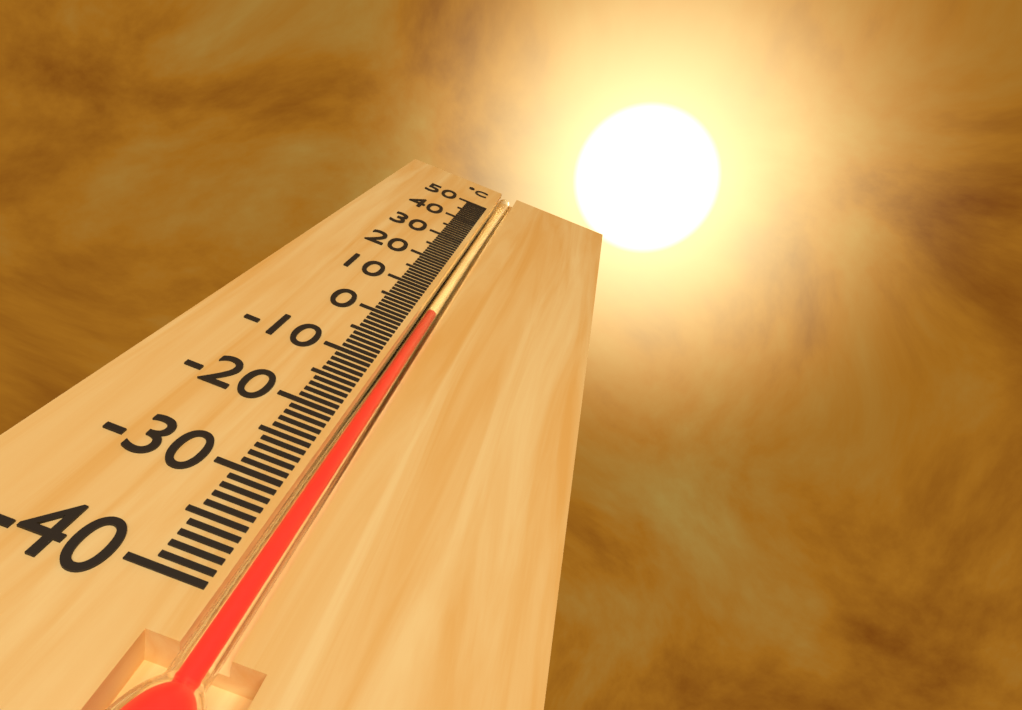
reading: 4 °C
